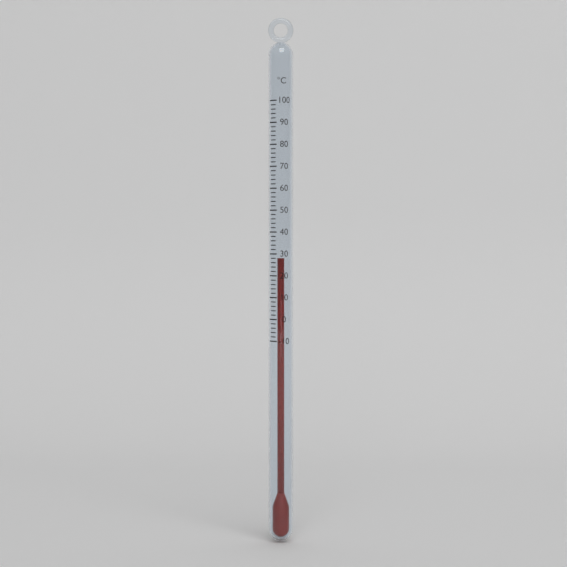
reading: 28 °C
